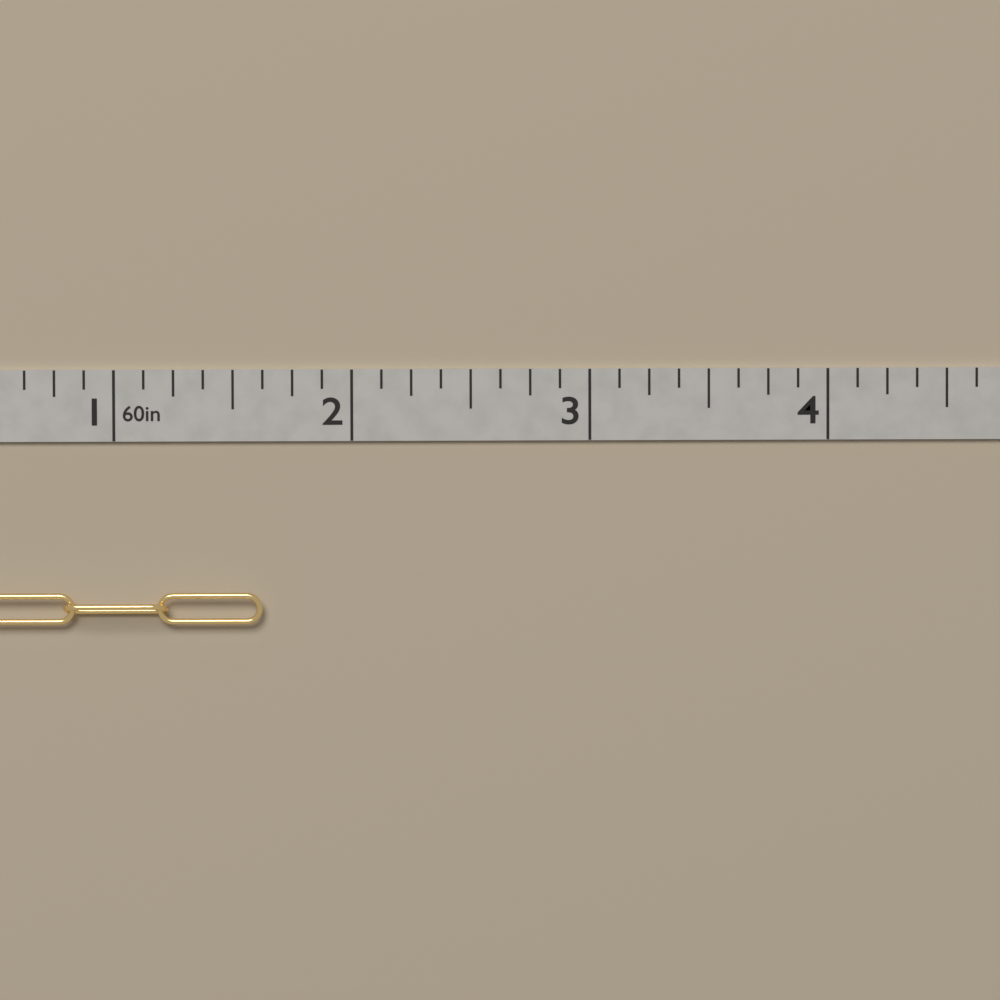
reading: 1.625 in
